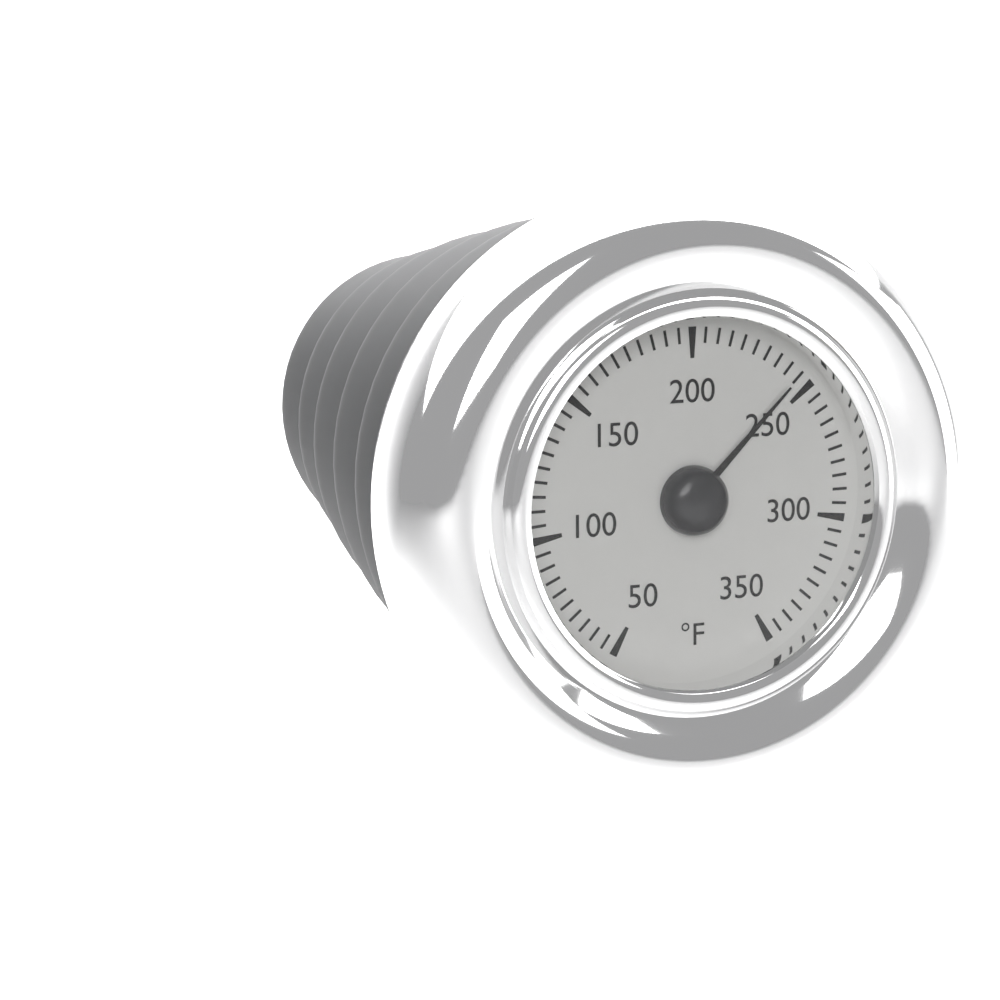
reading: 245 °F
